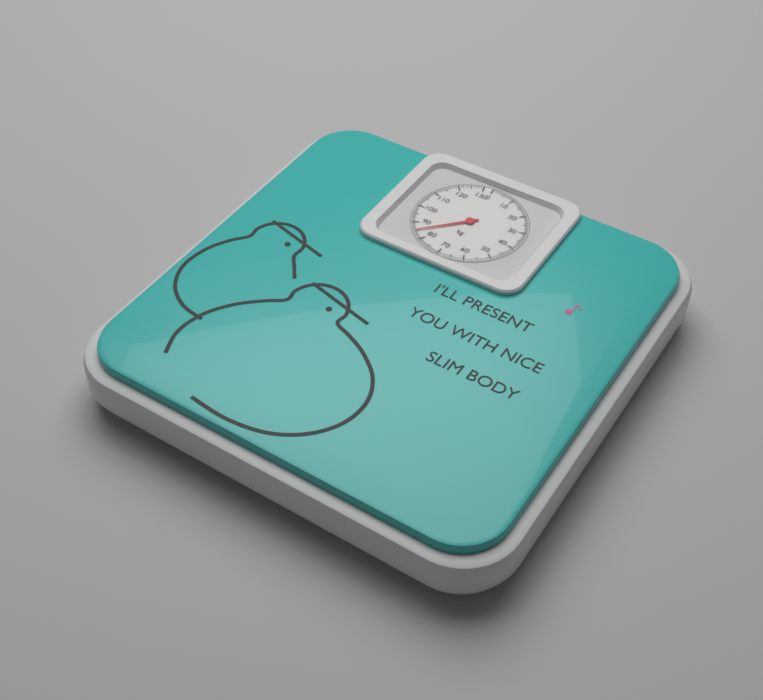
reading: 85 kg
